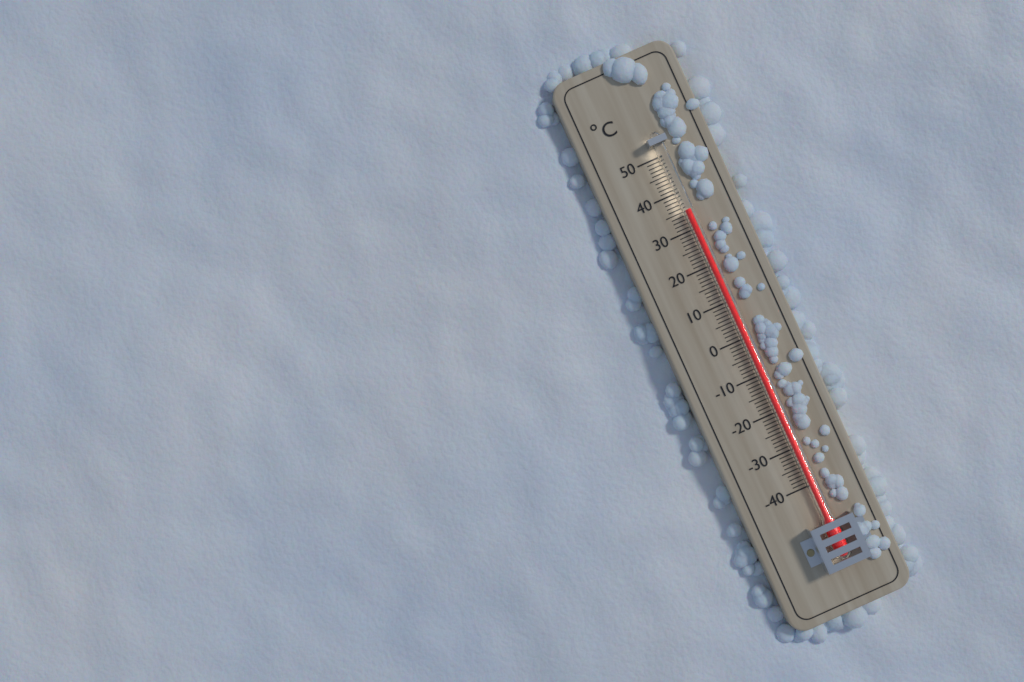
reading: 35 °C
